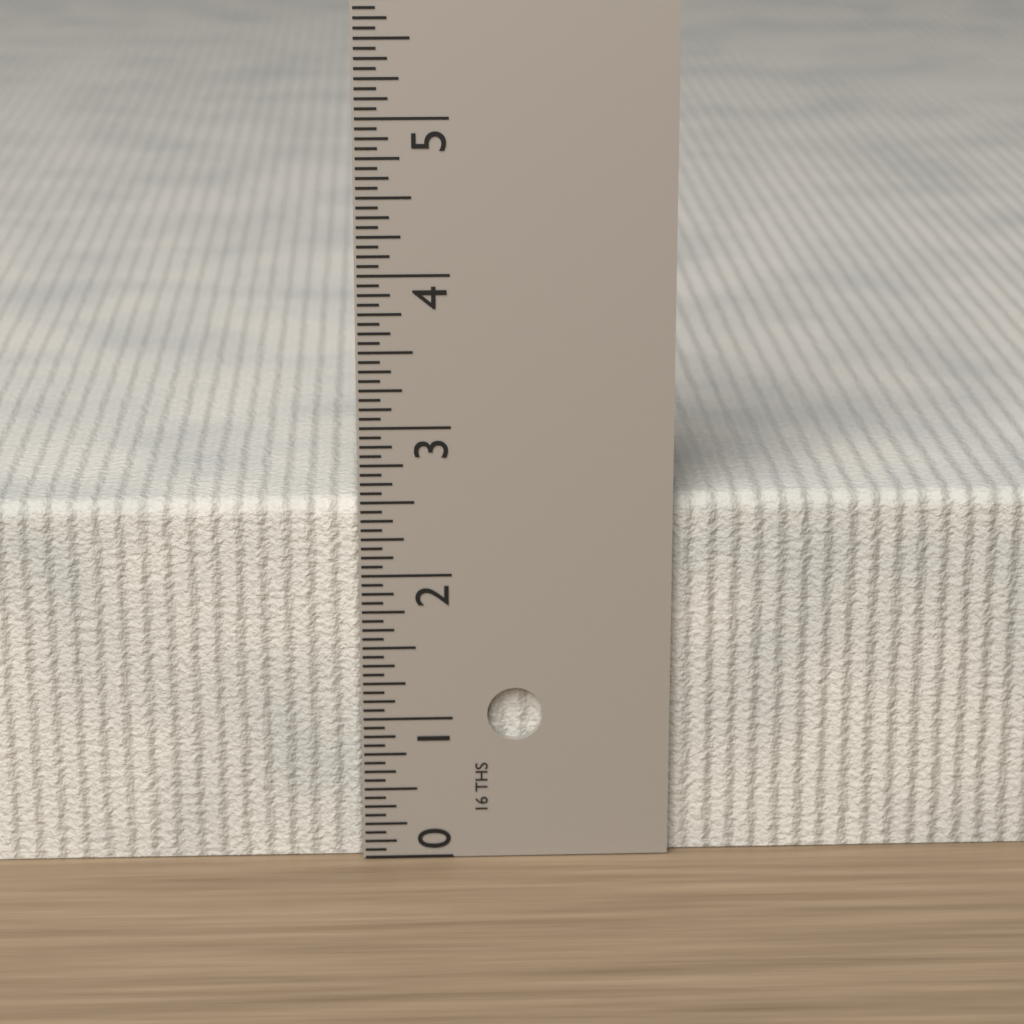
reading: 2.5000 in
